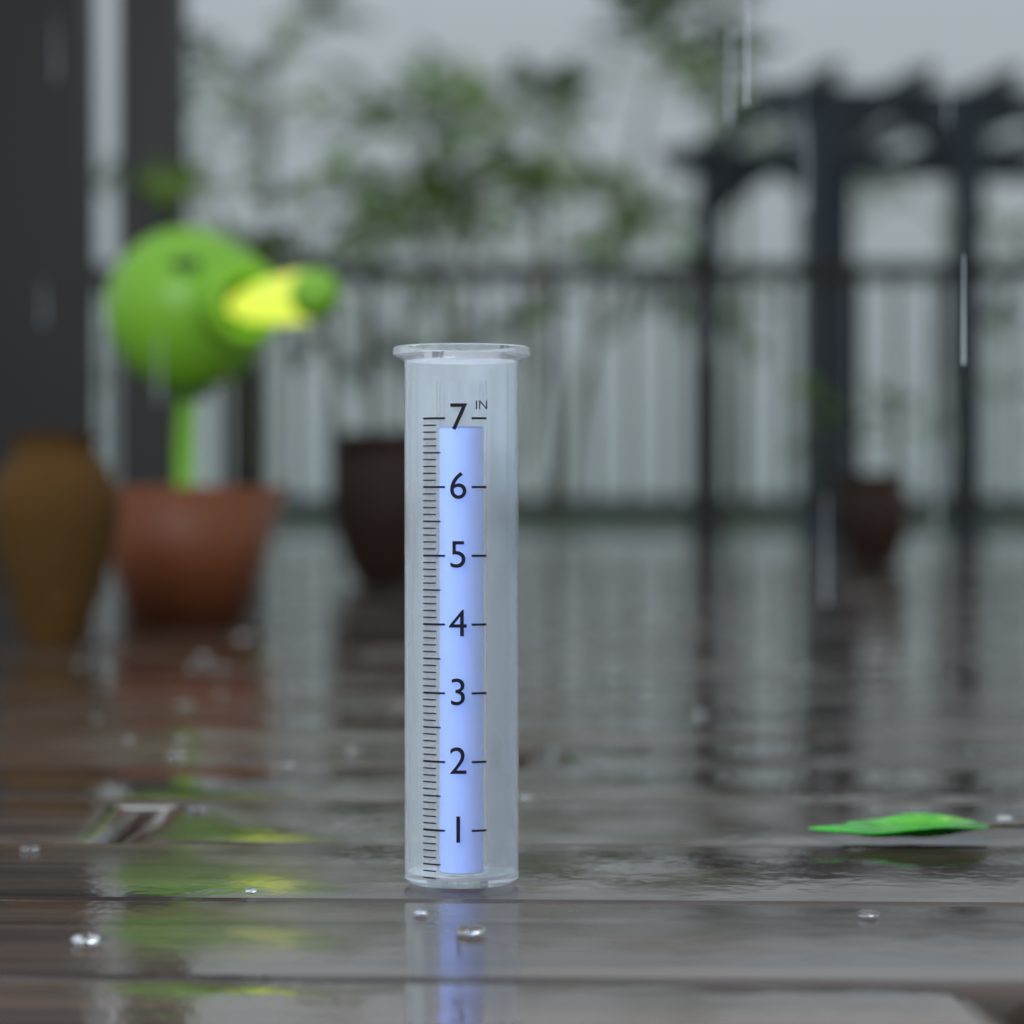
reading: 6.9 in
